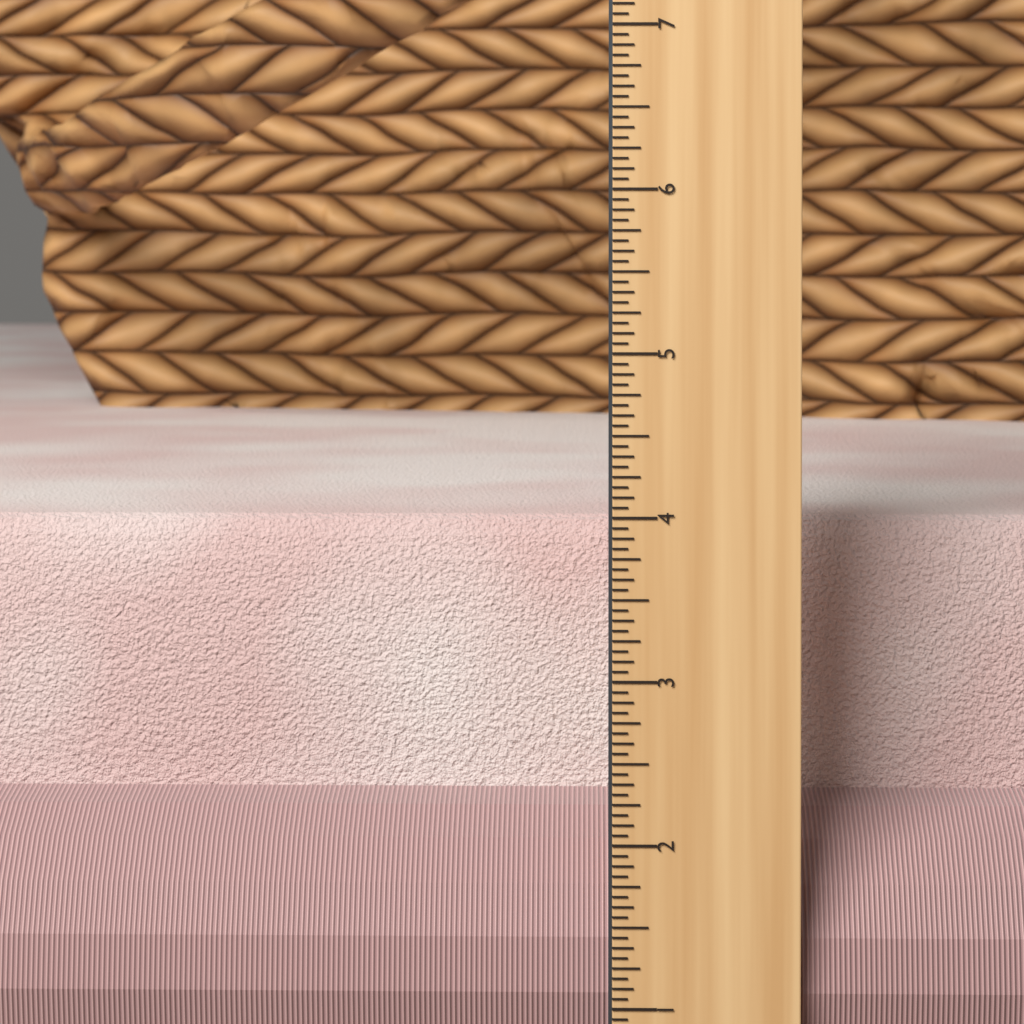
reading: 3.8750 in
